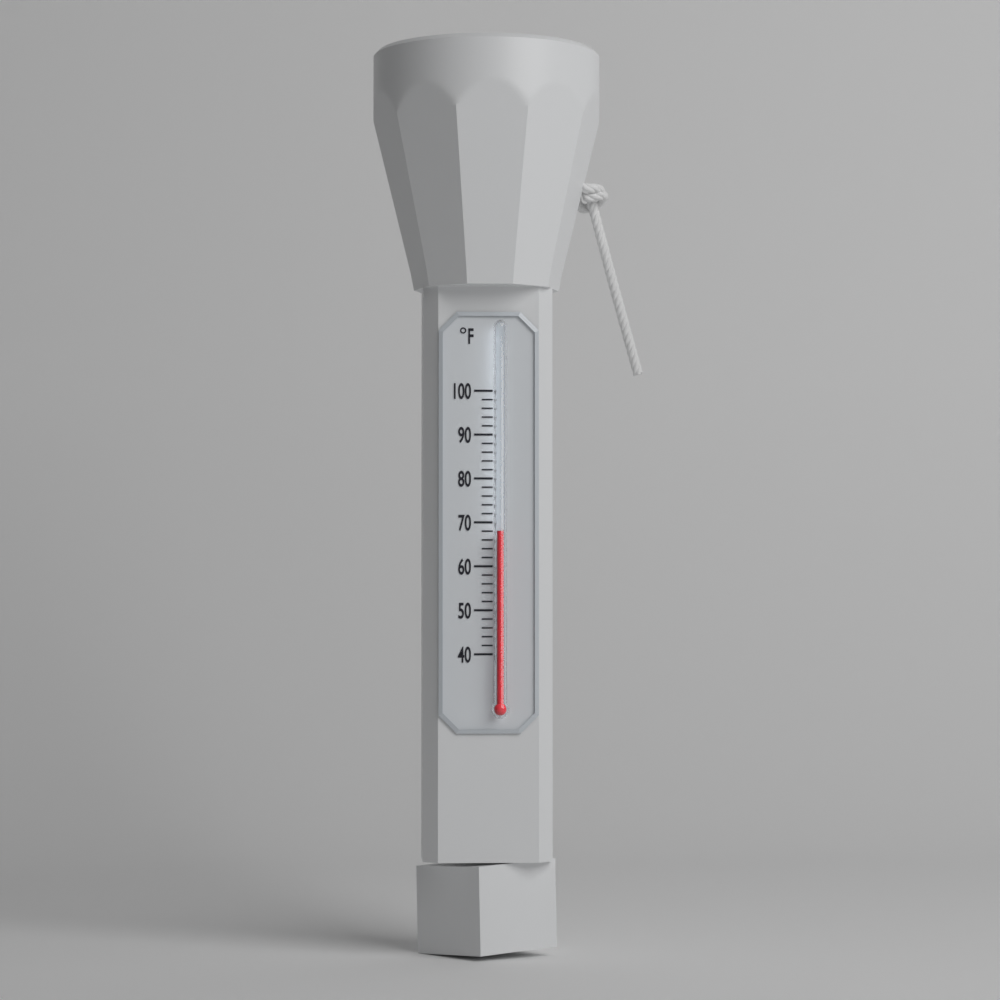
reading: 68 °F
